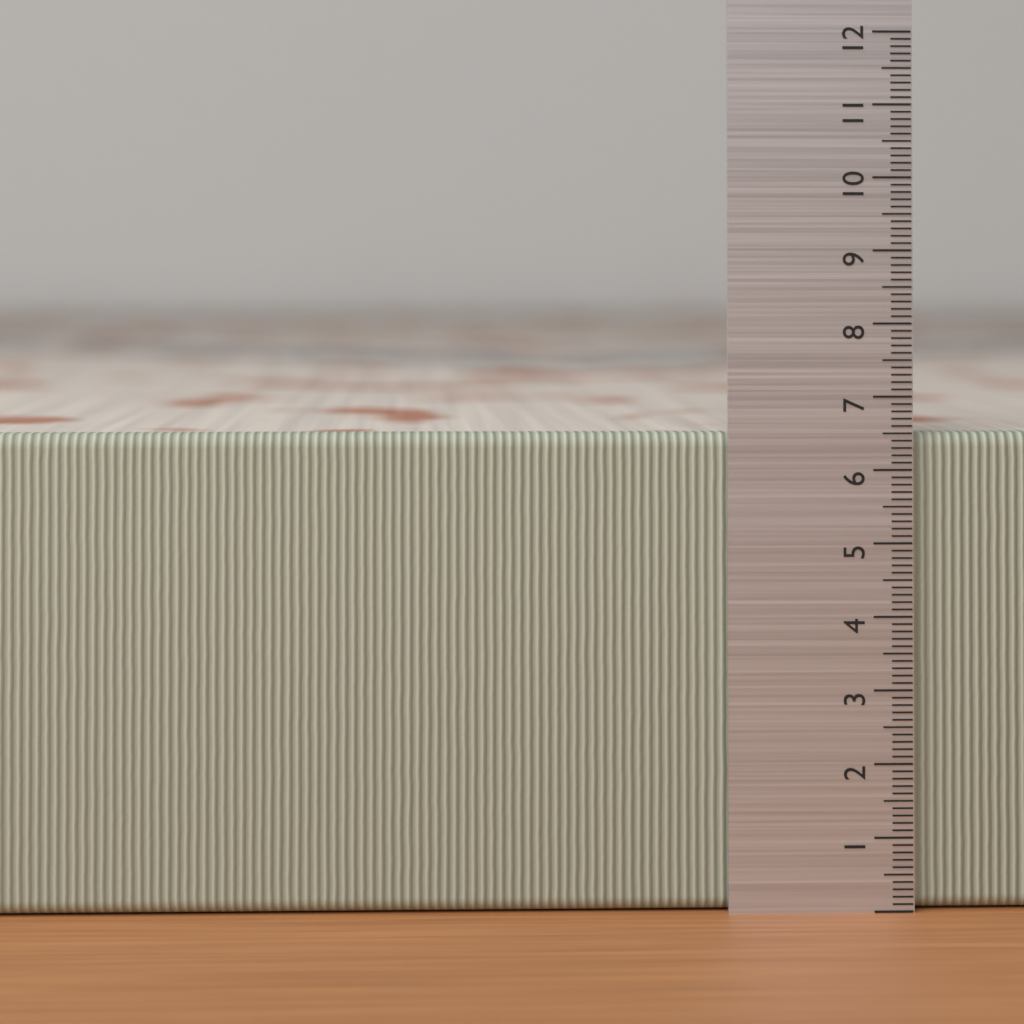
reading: 6.5 (no unit)
